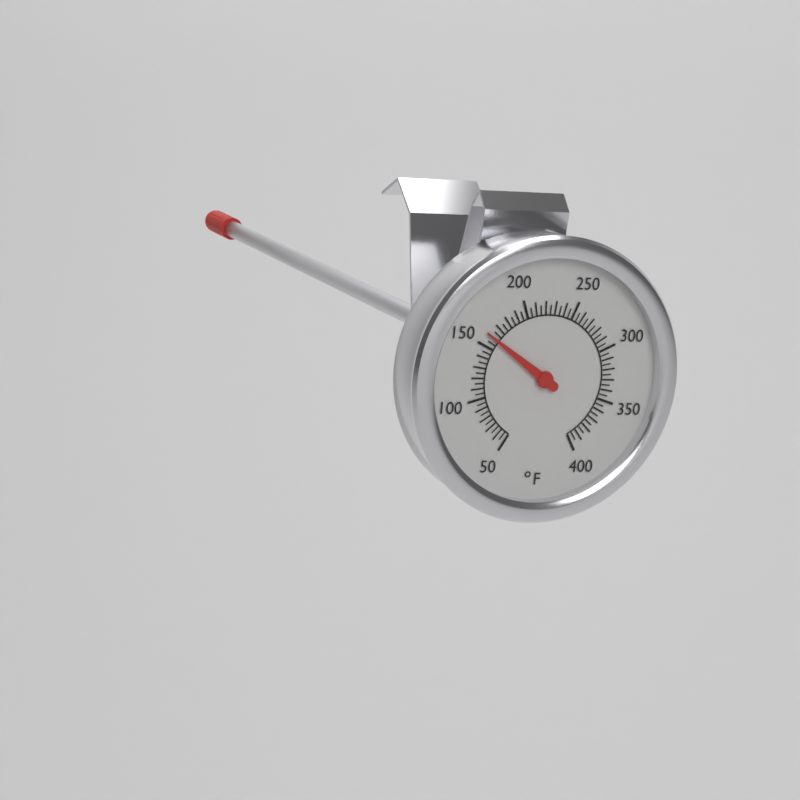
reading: 160 °F
